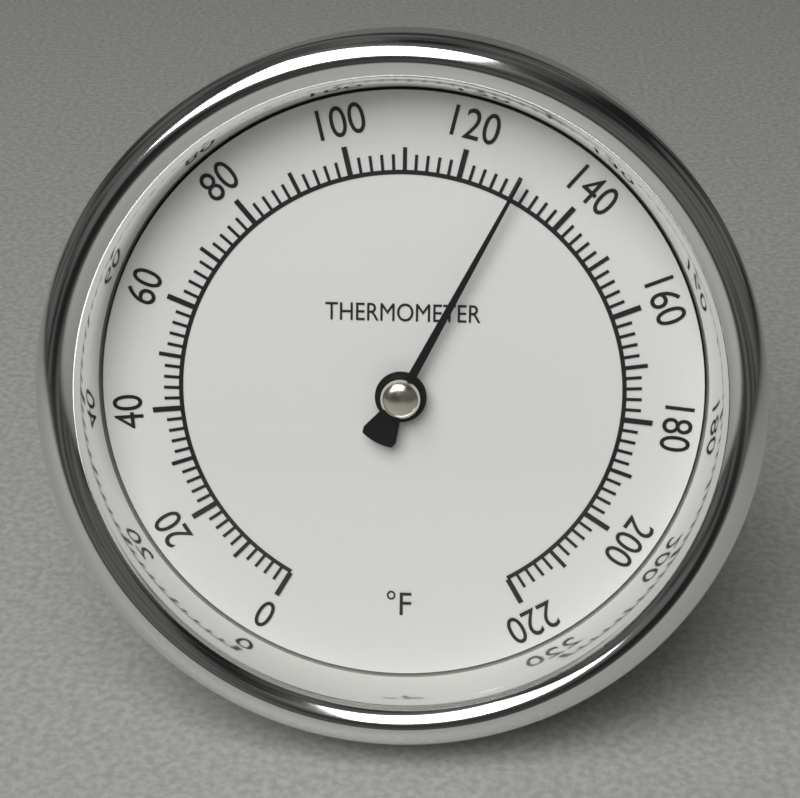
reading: 130 °F
